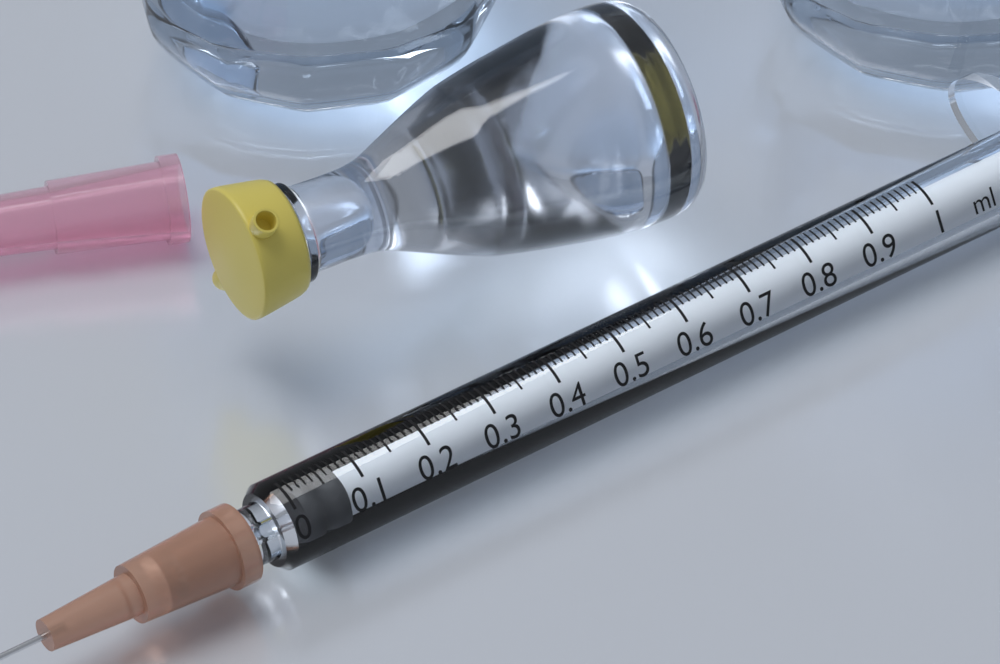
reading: 0.02 ml
